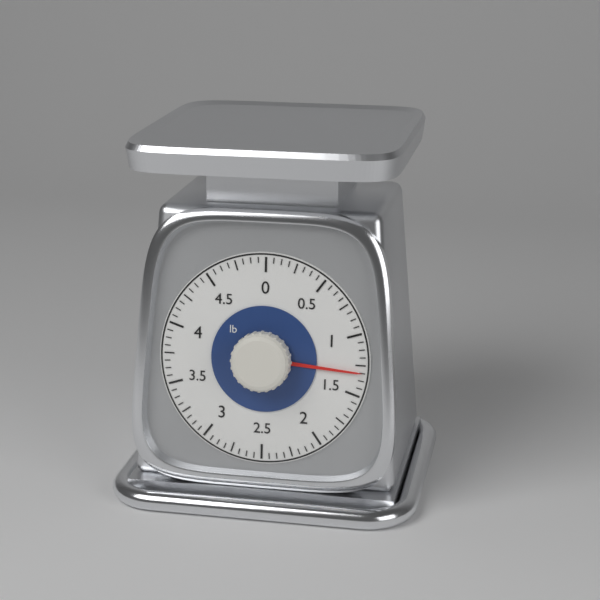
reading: 1.3125 lb
